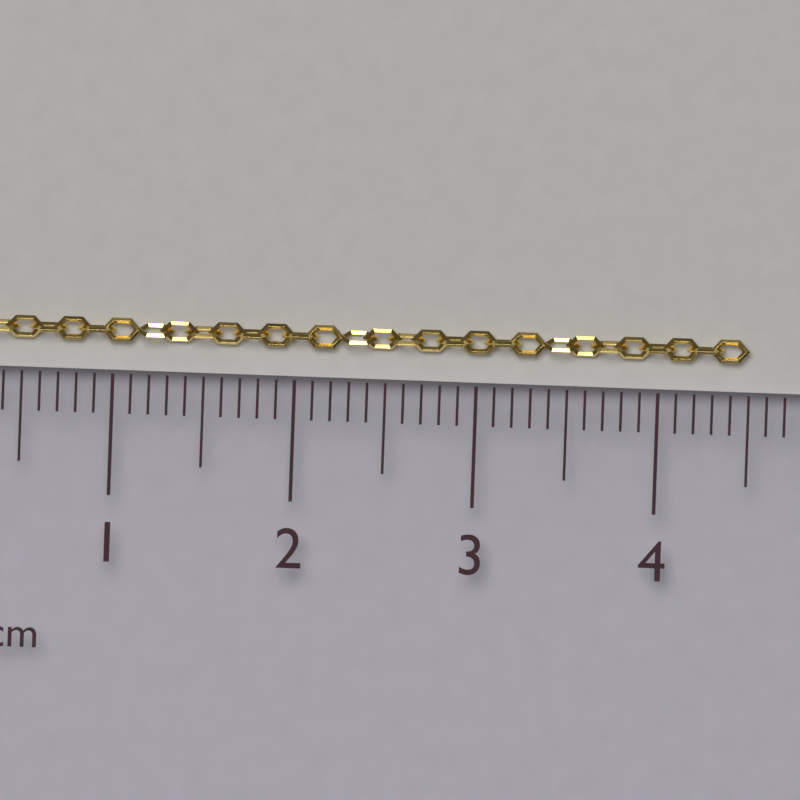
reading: 4.5 cm
